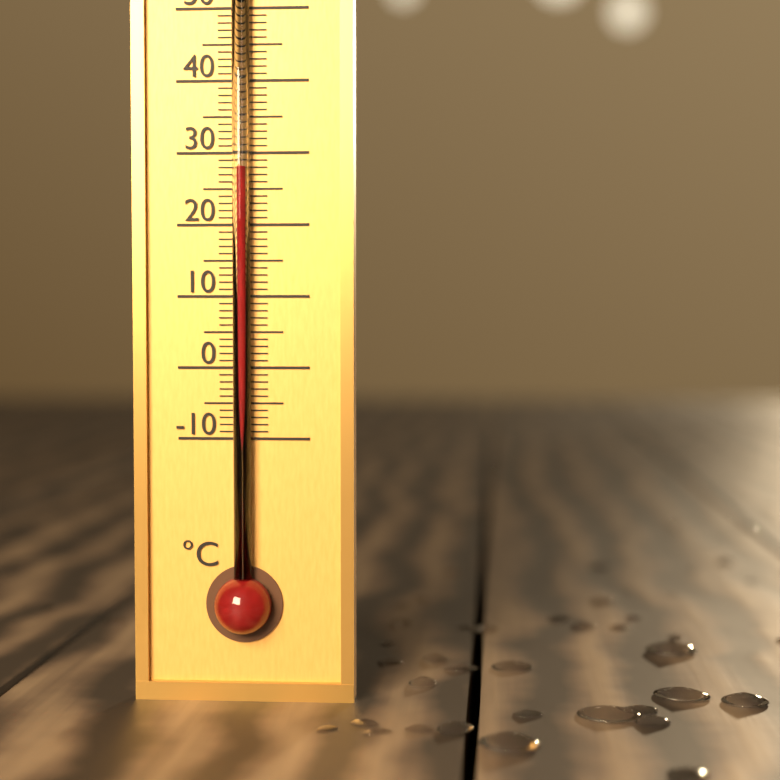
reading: 28 °C
